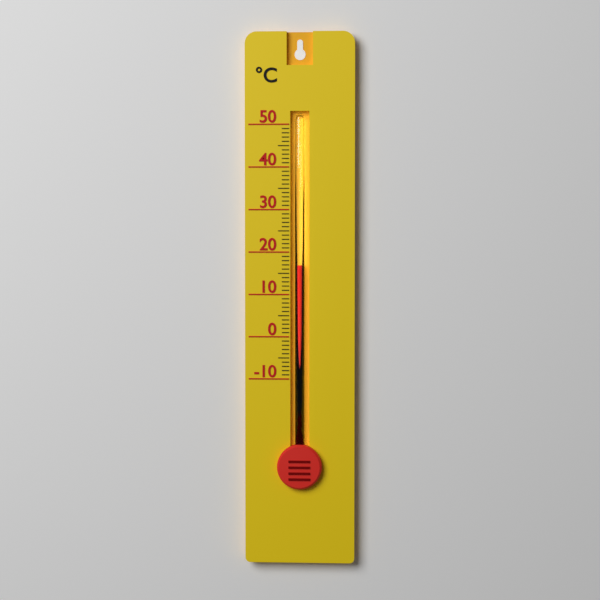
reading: 17 °C
